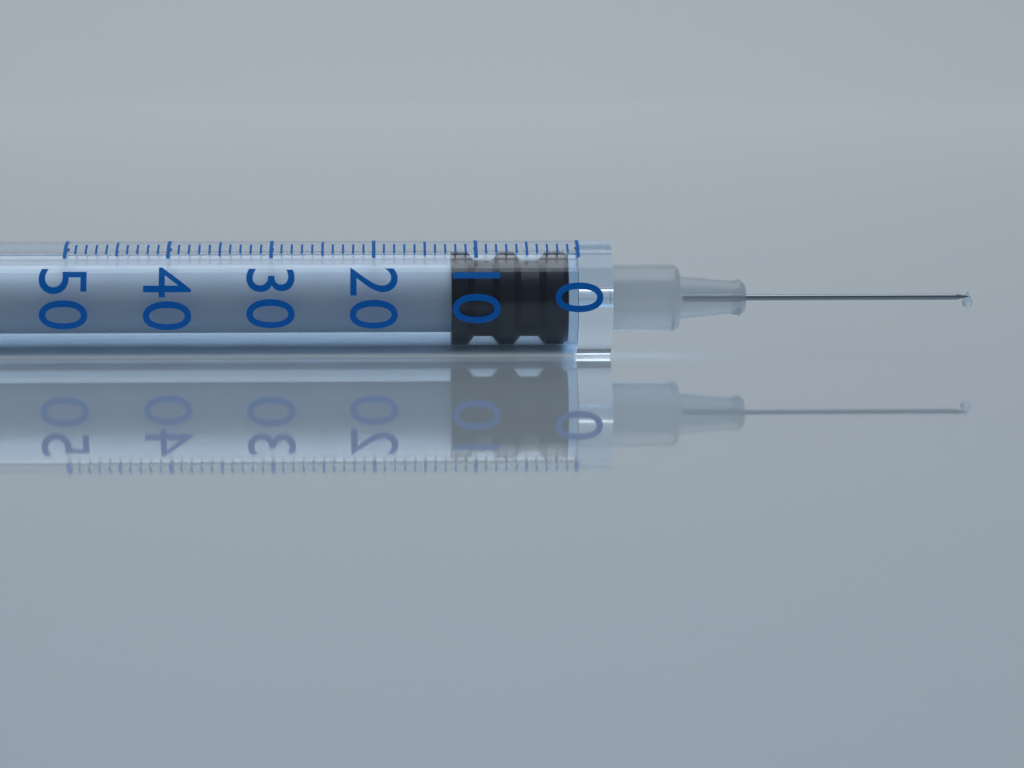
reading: 1 (no unit)
